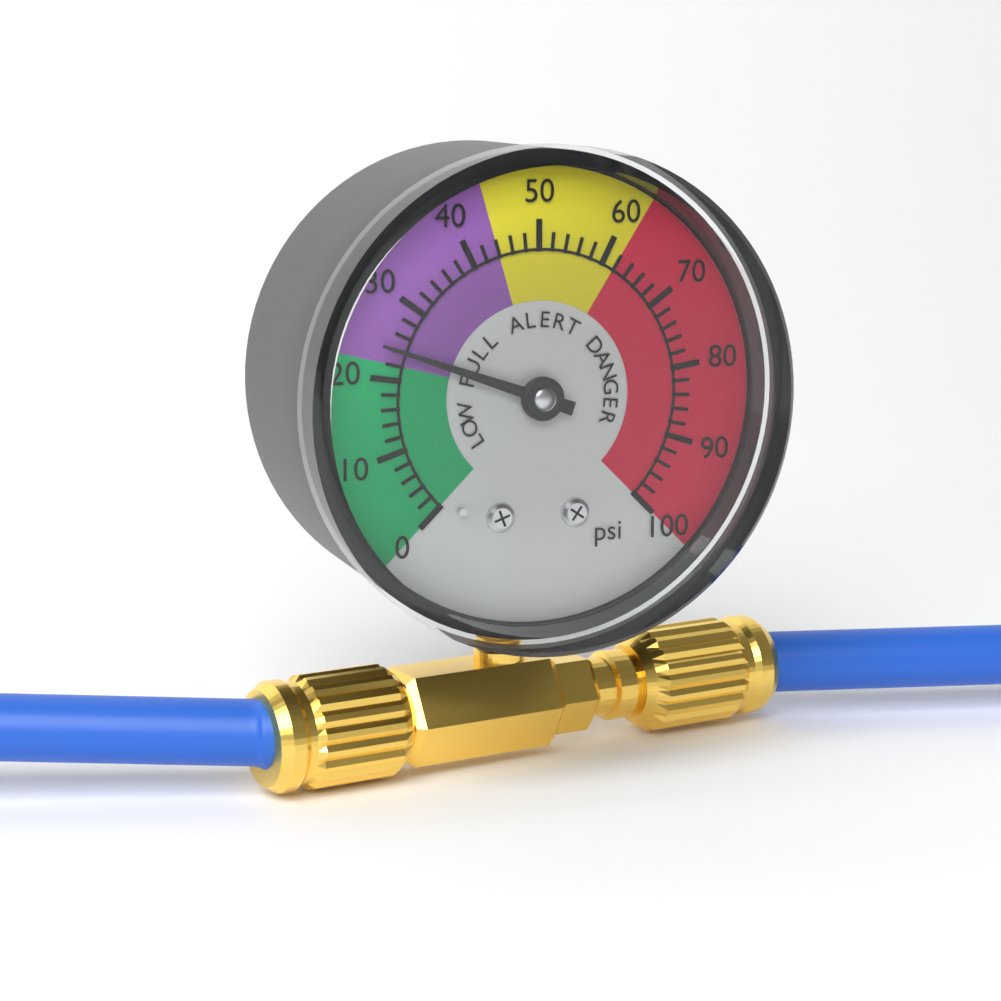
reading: 24 psi
